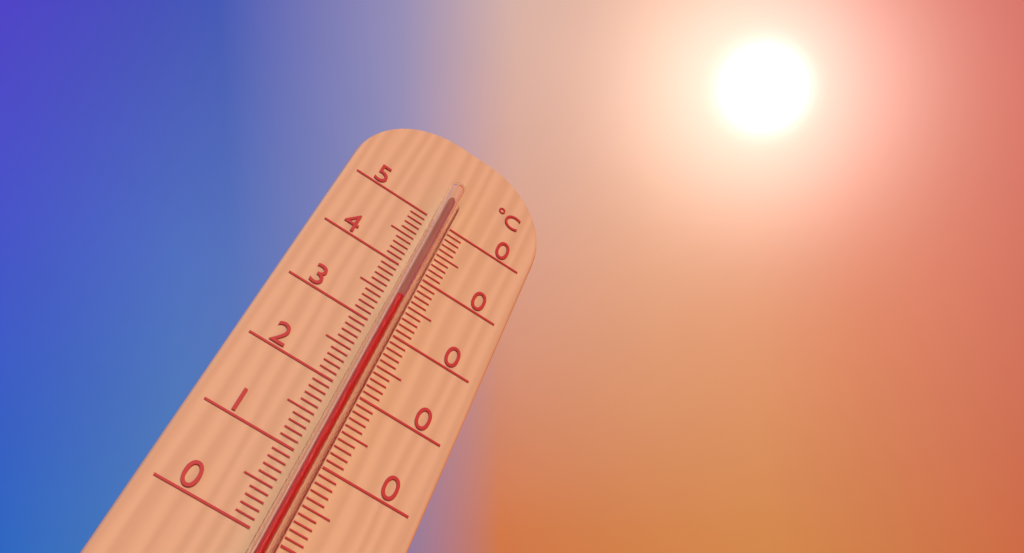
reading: 34 °C
